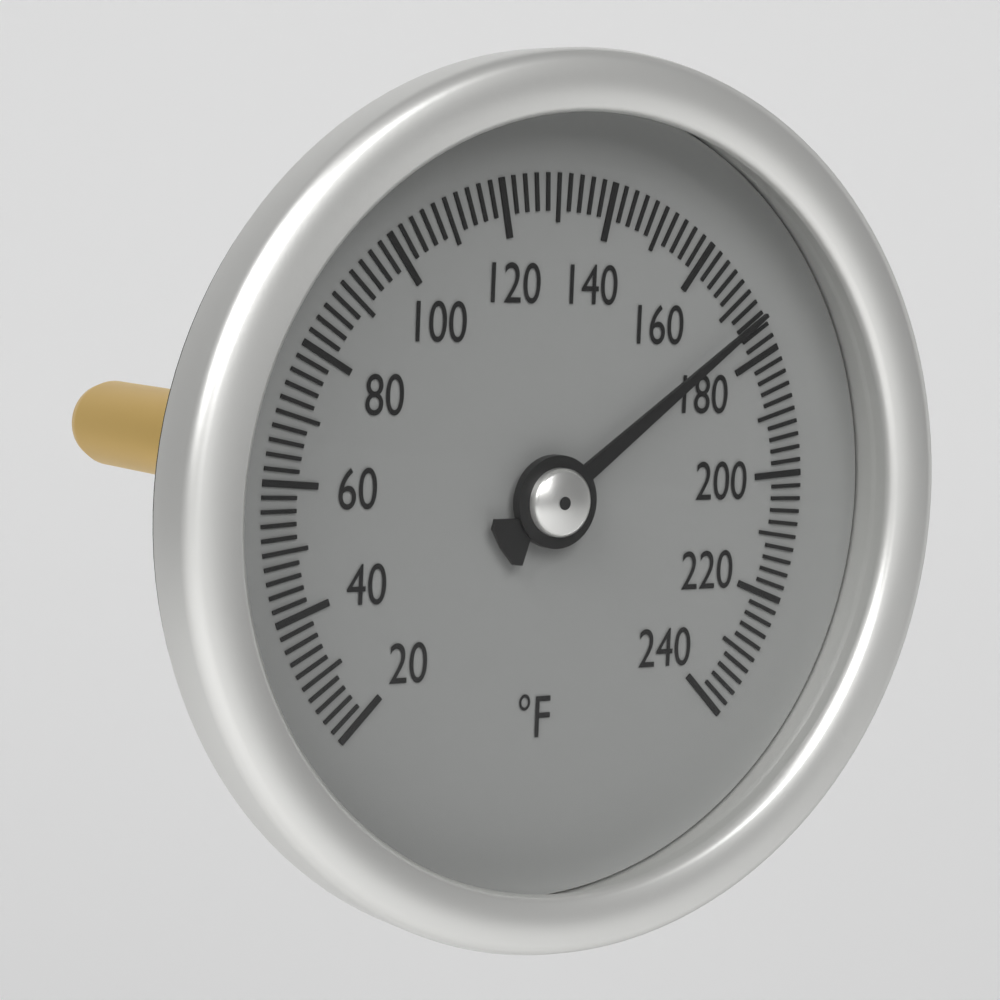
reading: 174 °F
